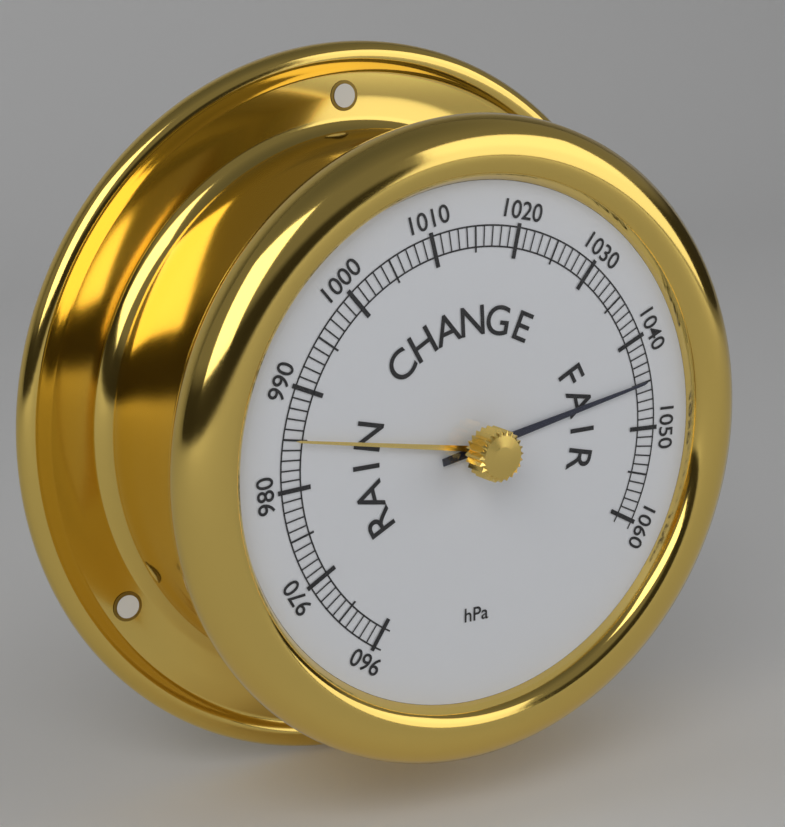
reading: 1045 hPa
